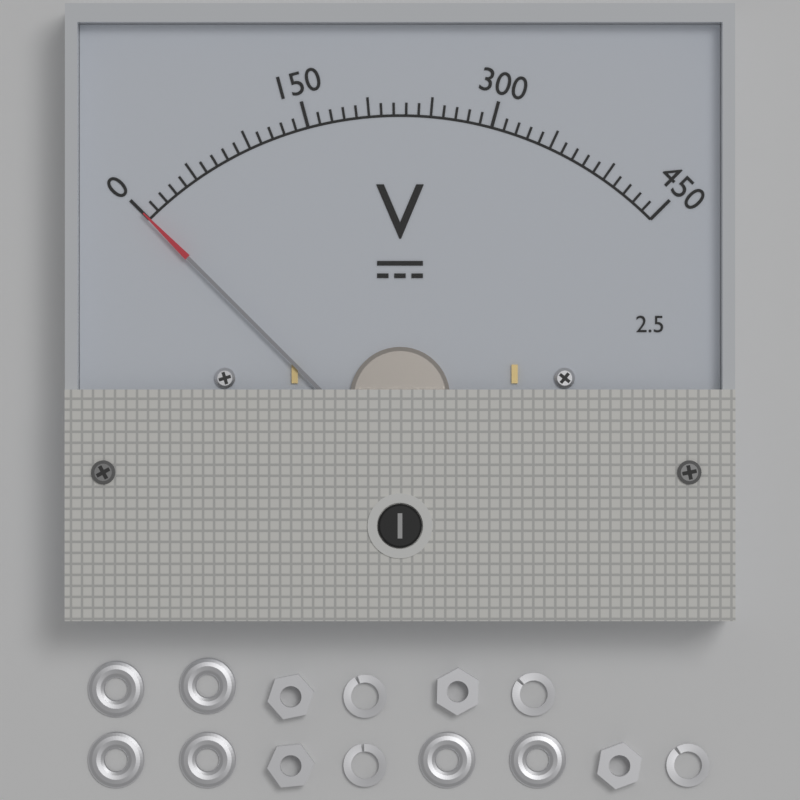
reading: 0 V
